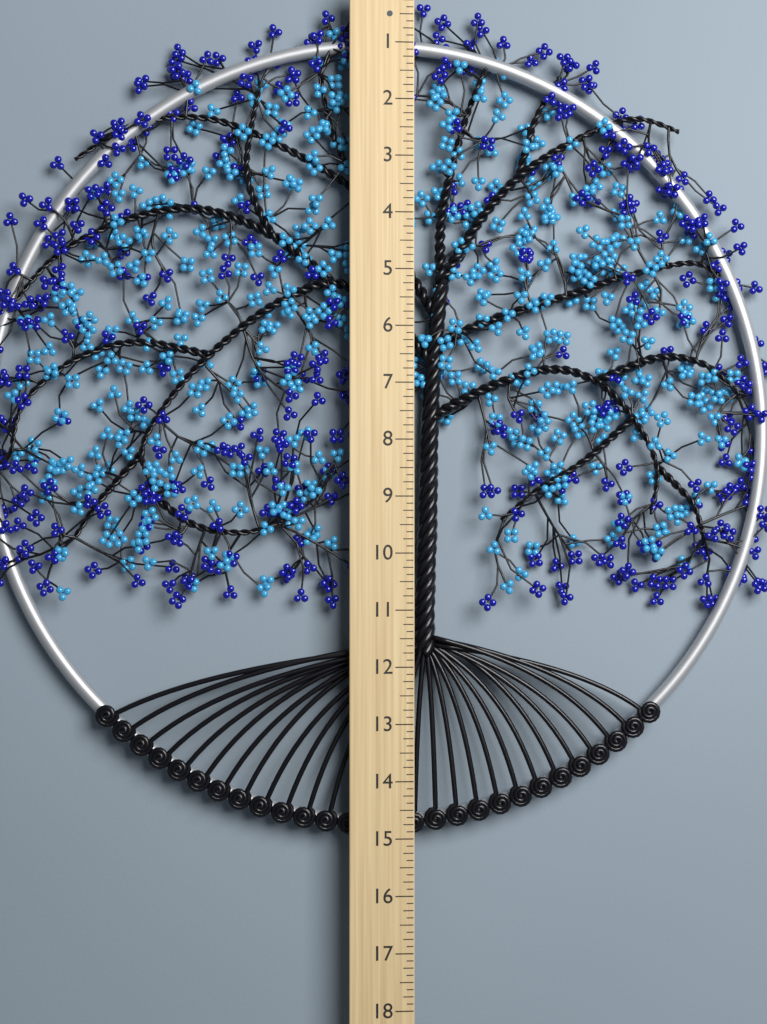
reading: 15.000 (no unit)
